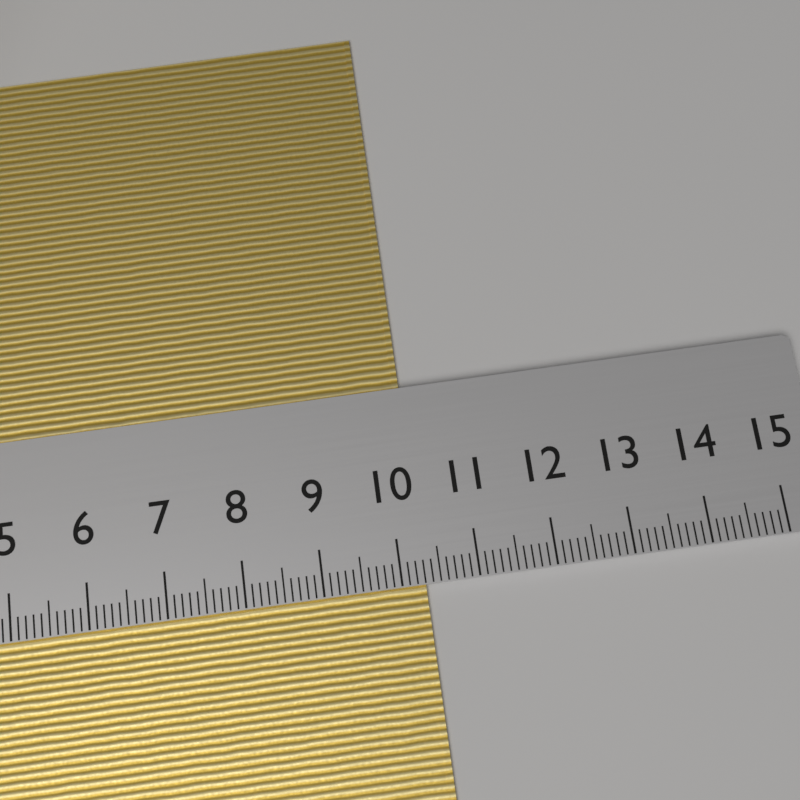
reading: 10.3 cm
